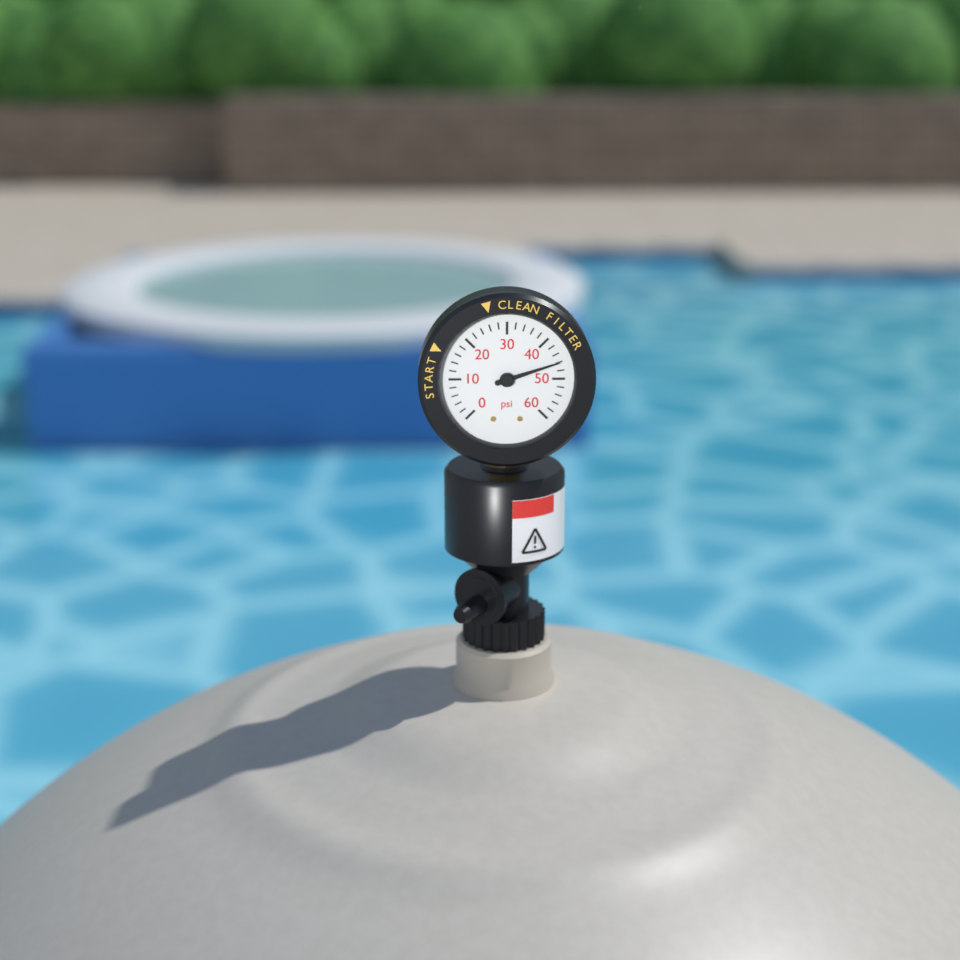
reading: 46 psi
